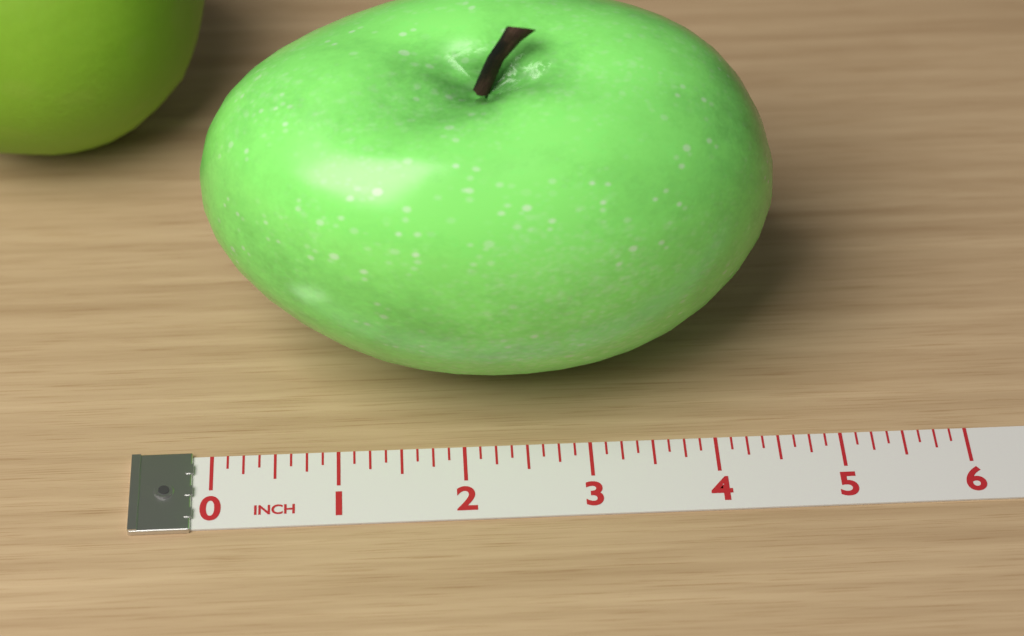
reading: 4.500 inch
